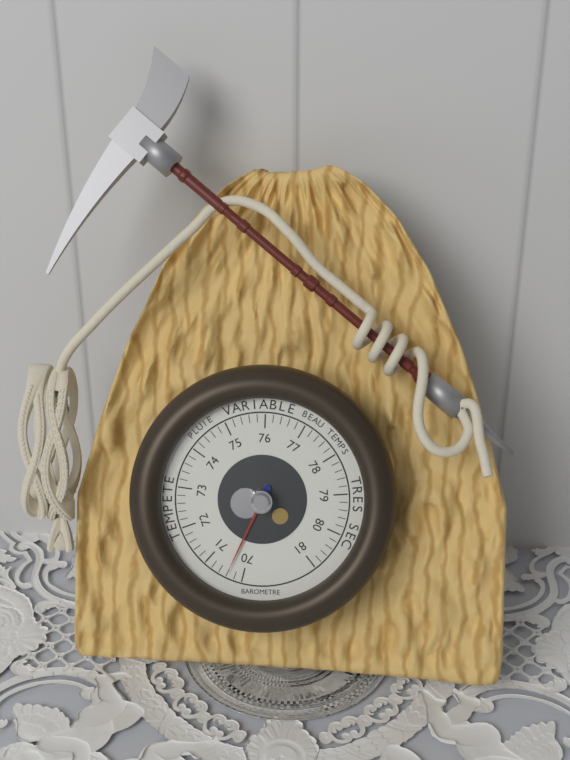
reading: 70.4 (no unit)
